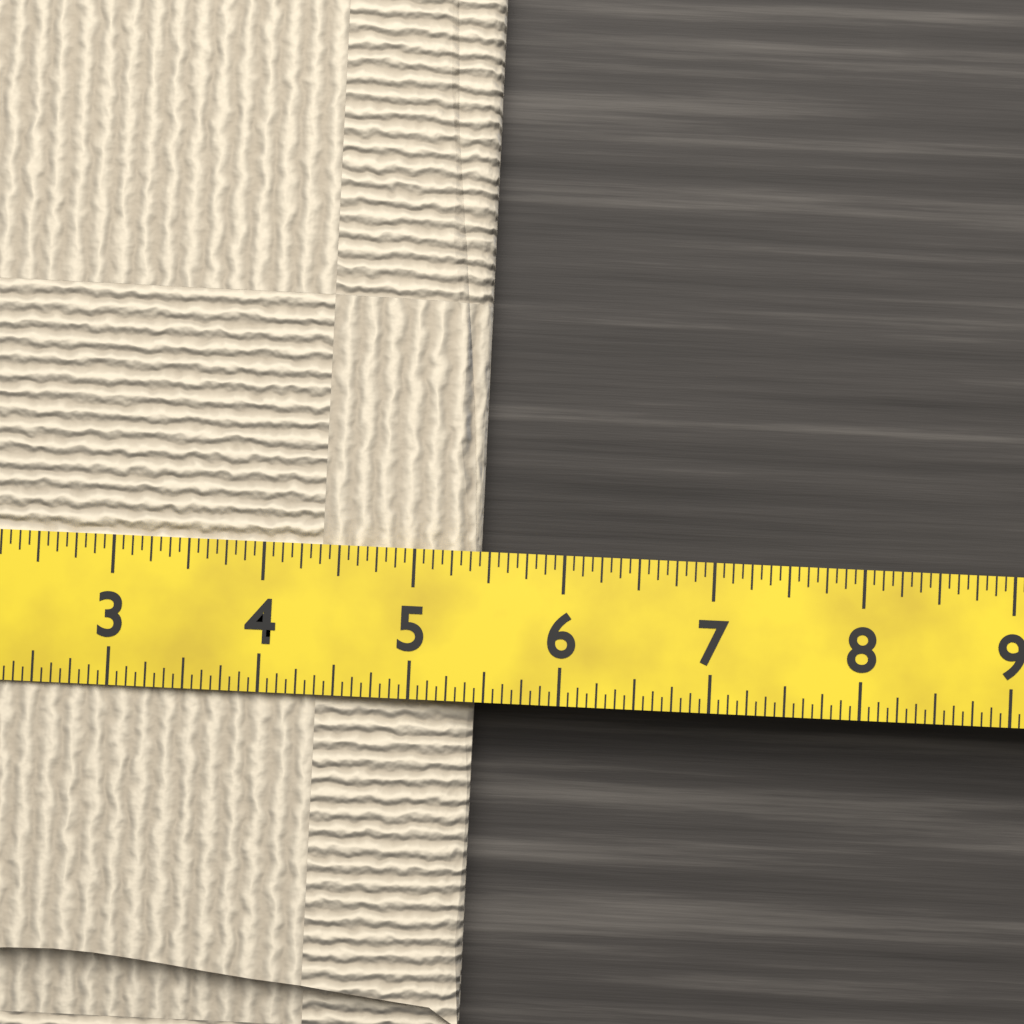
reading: 5.4375 (no unit)
